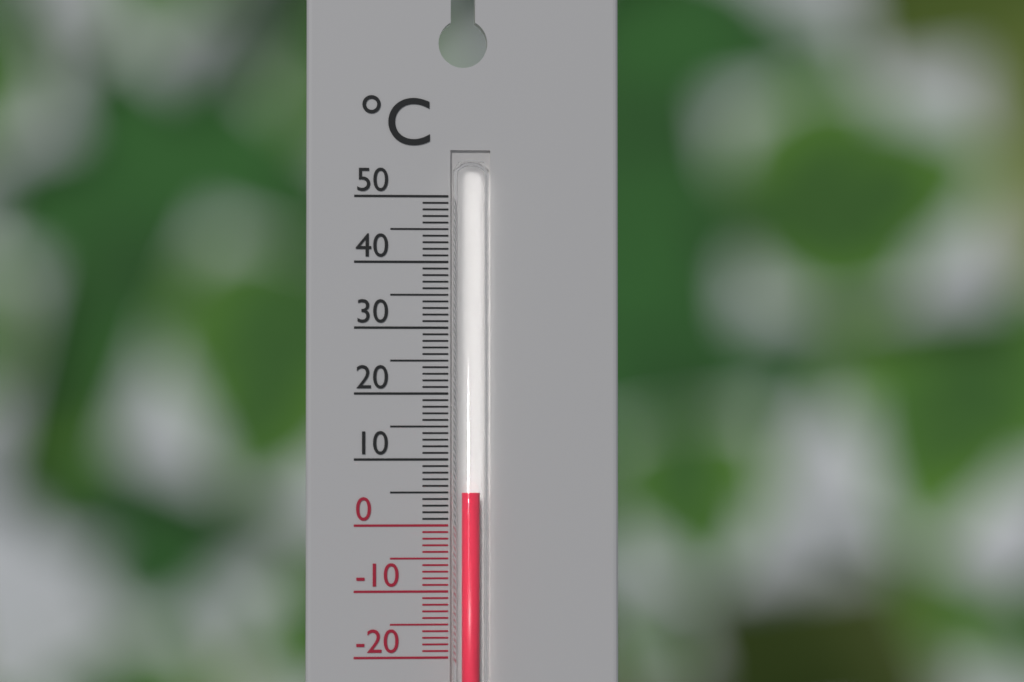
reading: 5 °C
